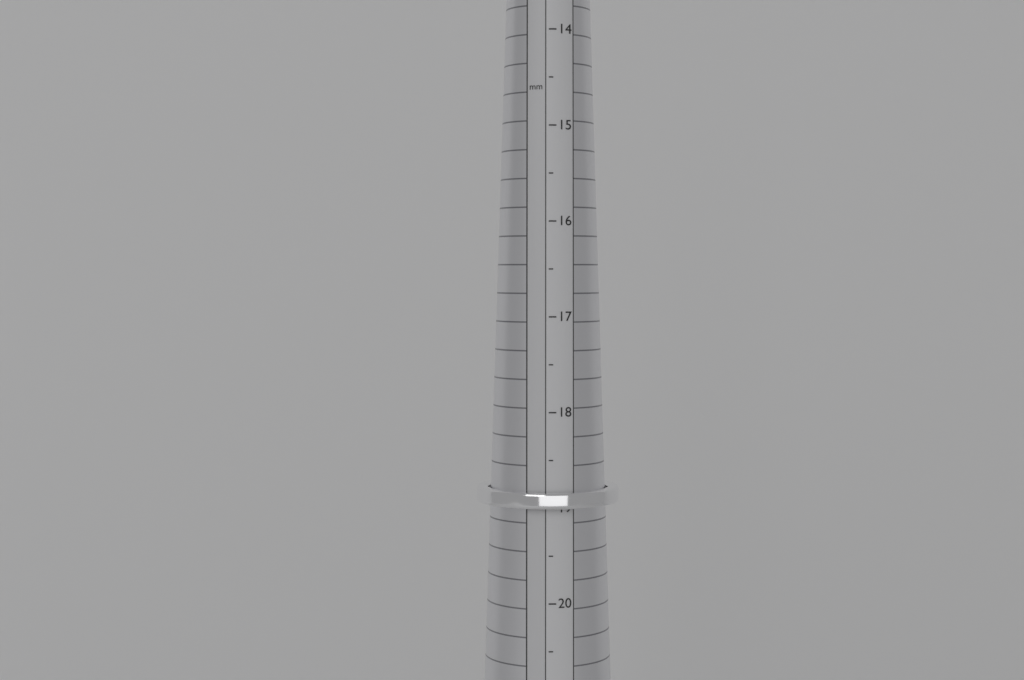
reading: 19.0 mm
